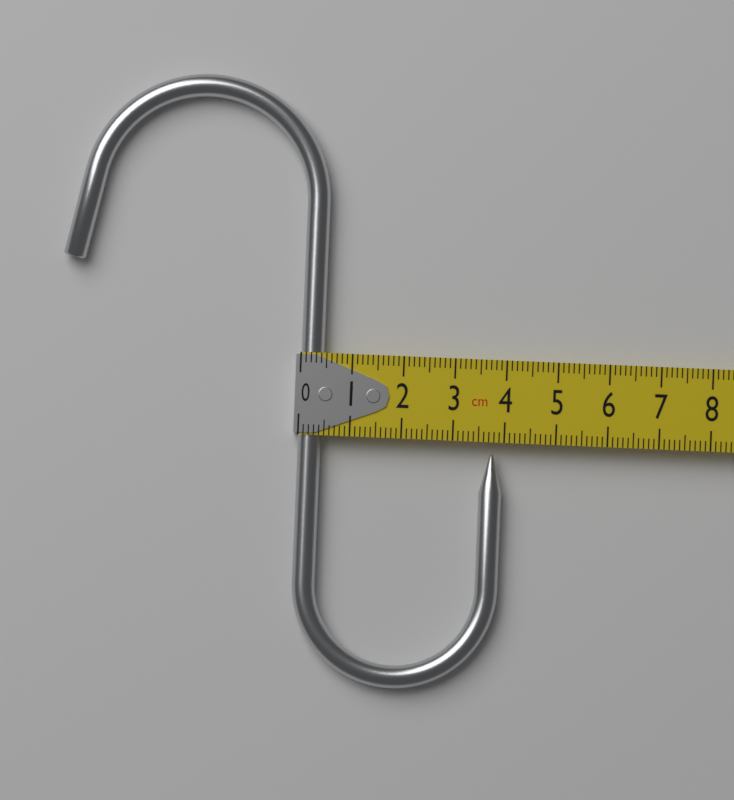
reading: 4.0 cm
